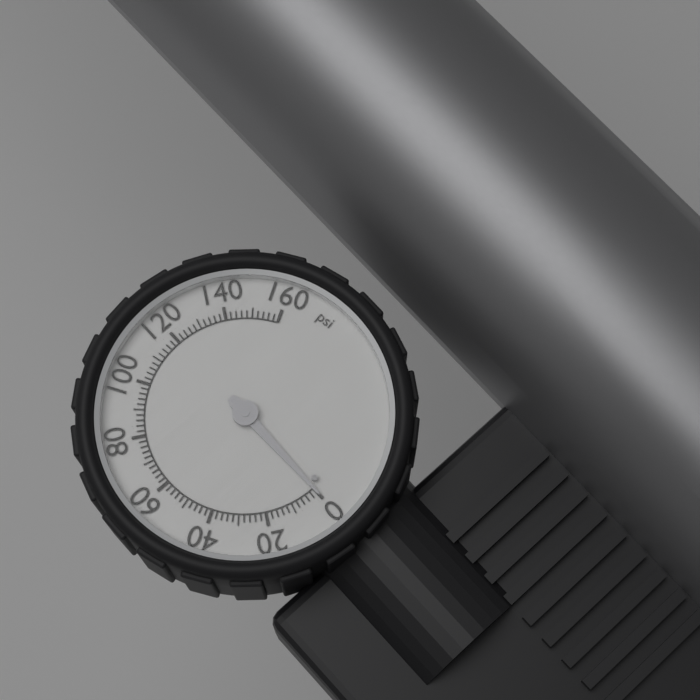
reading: 0 psi
